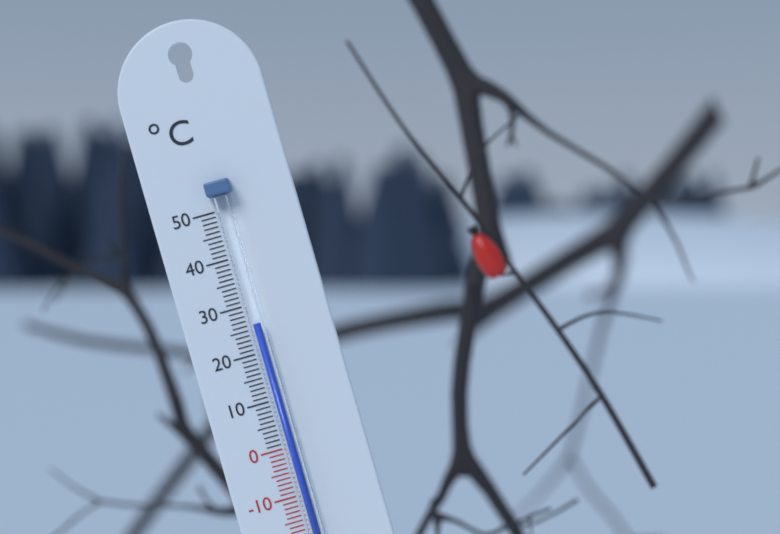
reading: 26 °C
